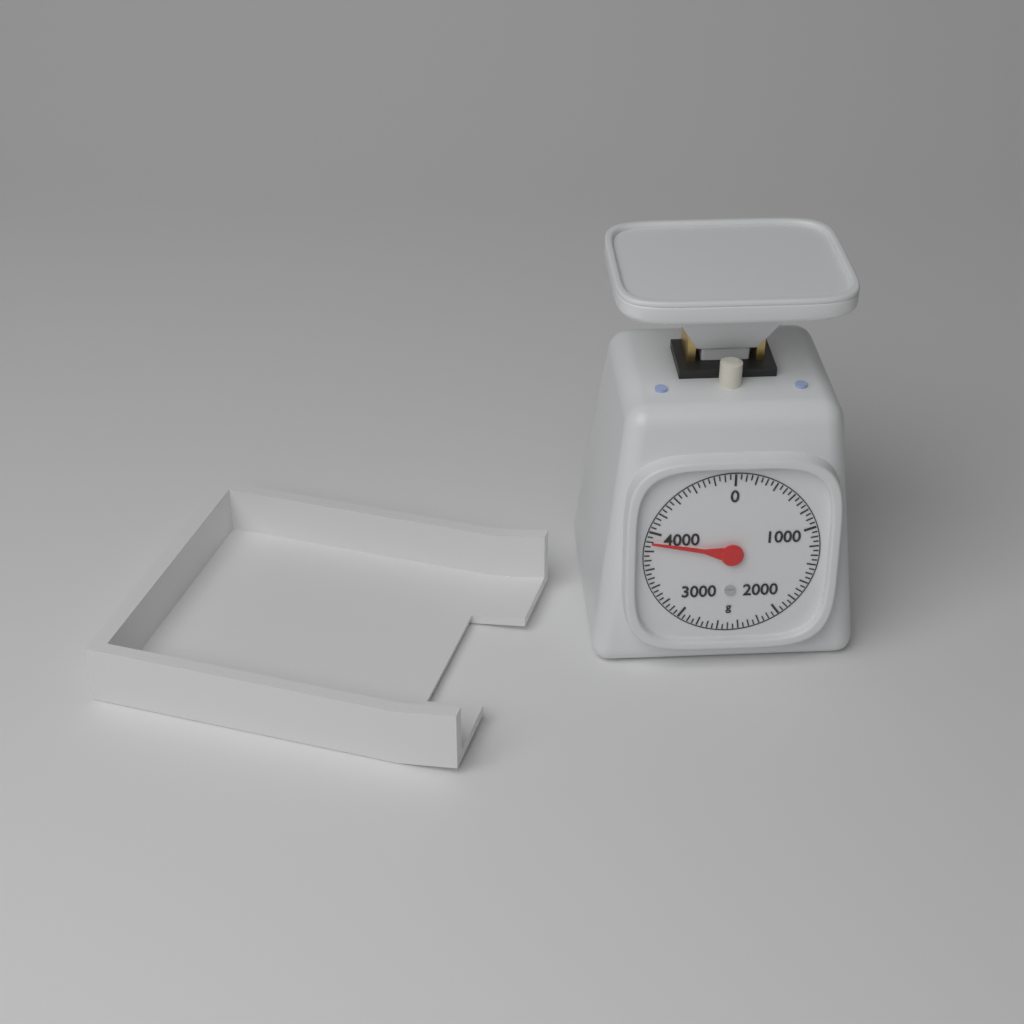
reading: 3900 g
